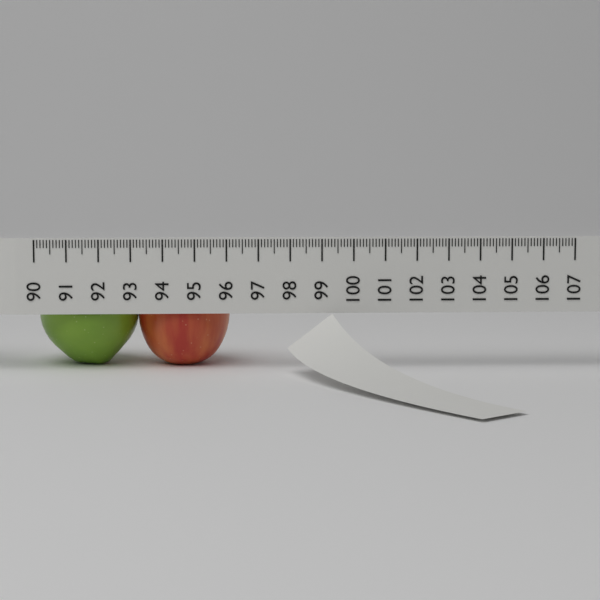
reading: 96.1 (no unit)
